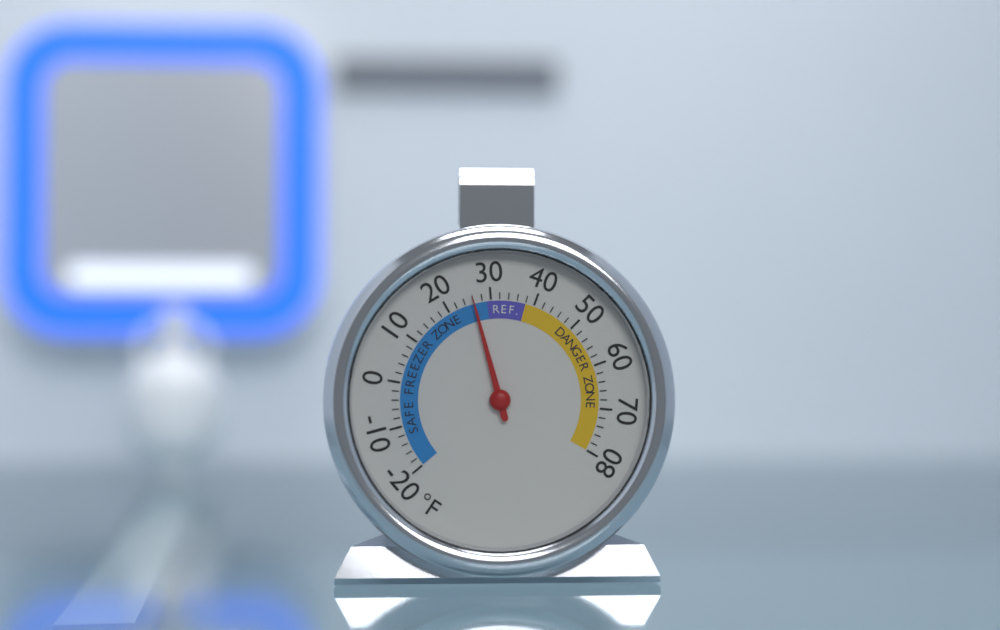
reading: 26 °F
